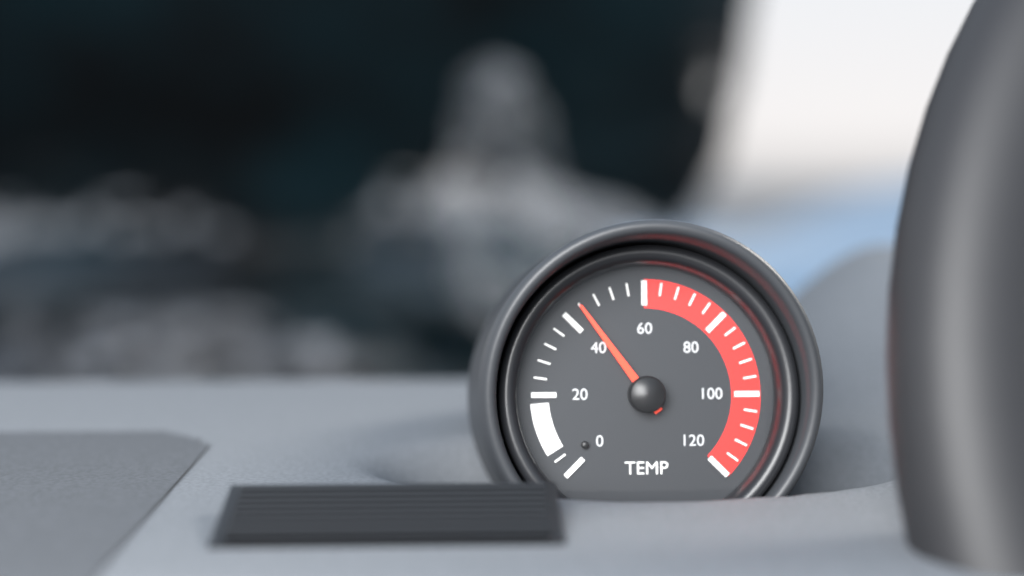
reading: 44 (no unit)
